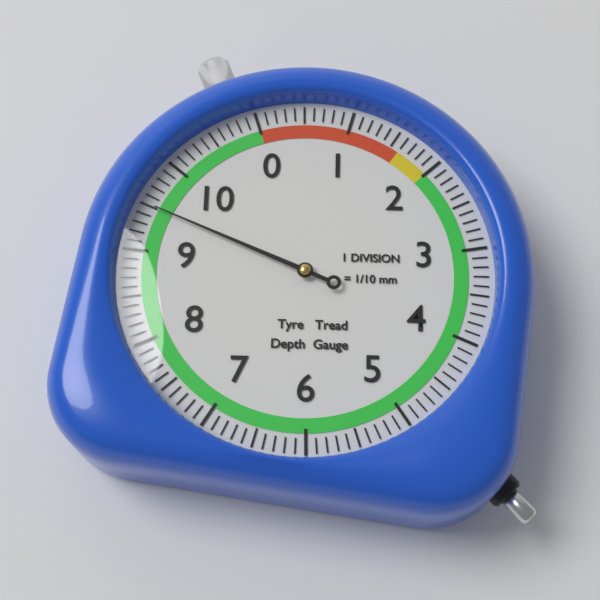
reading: 9.5 mm
